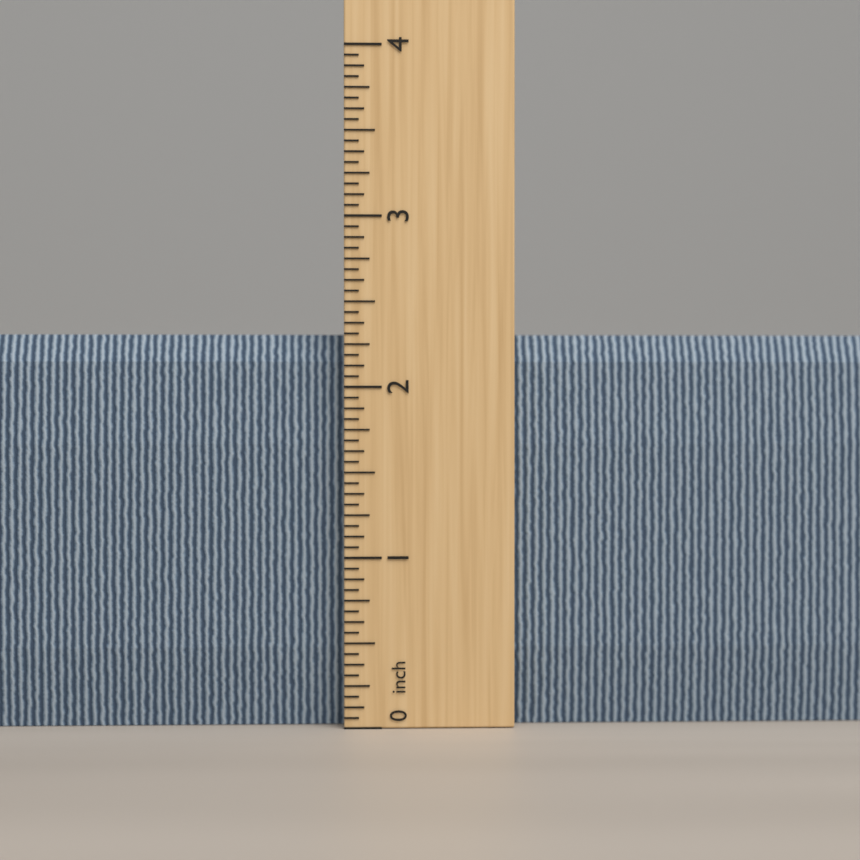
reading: 2.3125 inch
